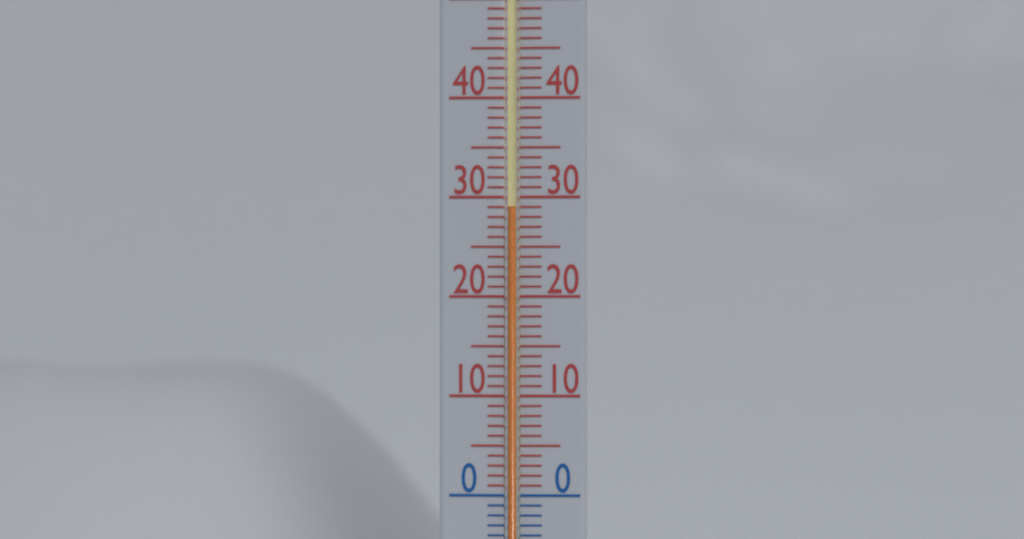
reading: 29 °C
